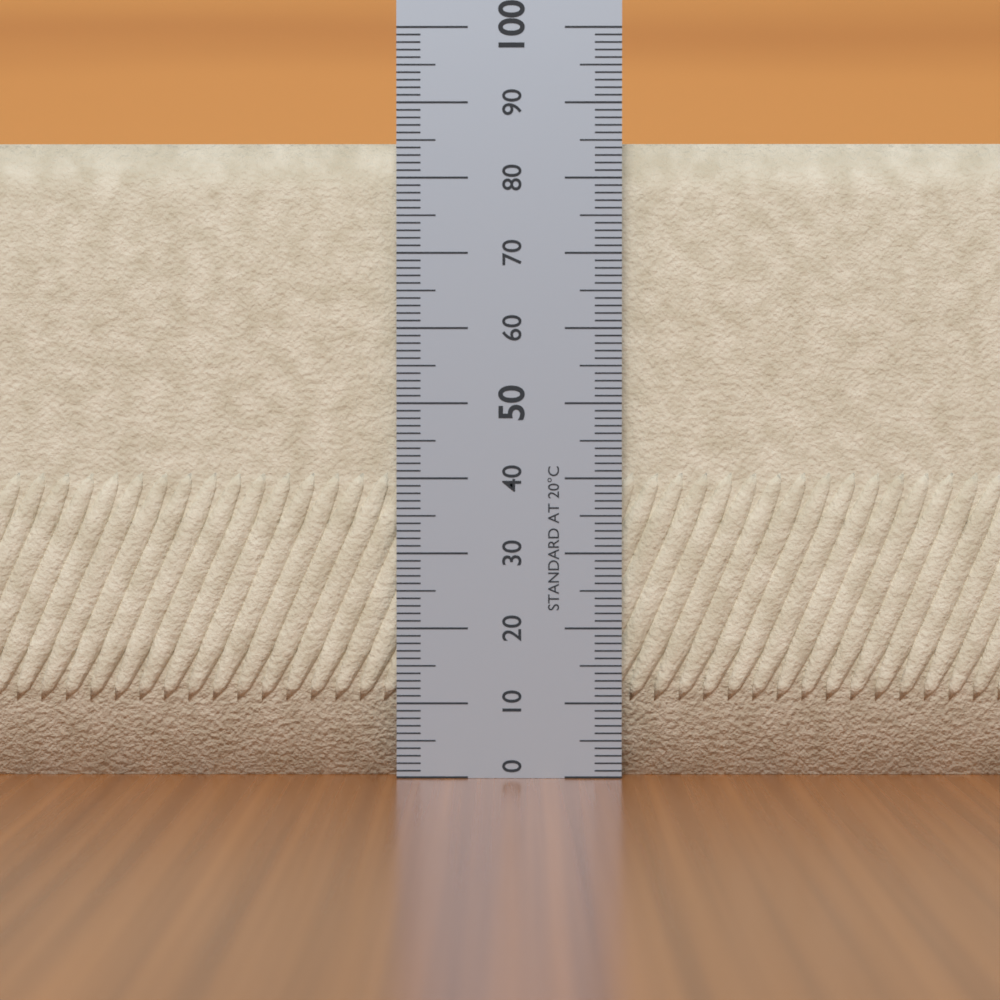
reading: 85 (no unit)
